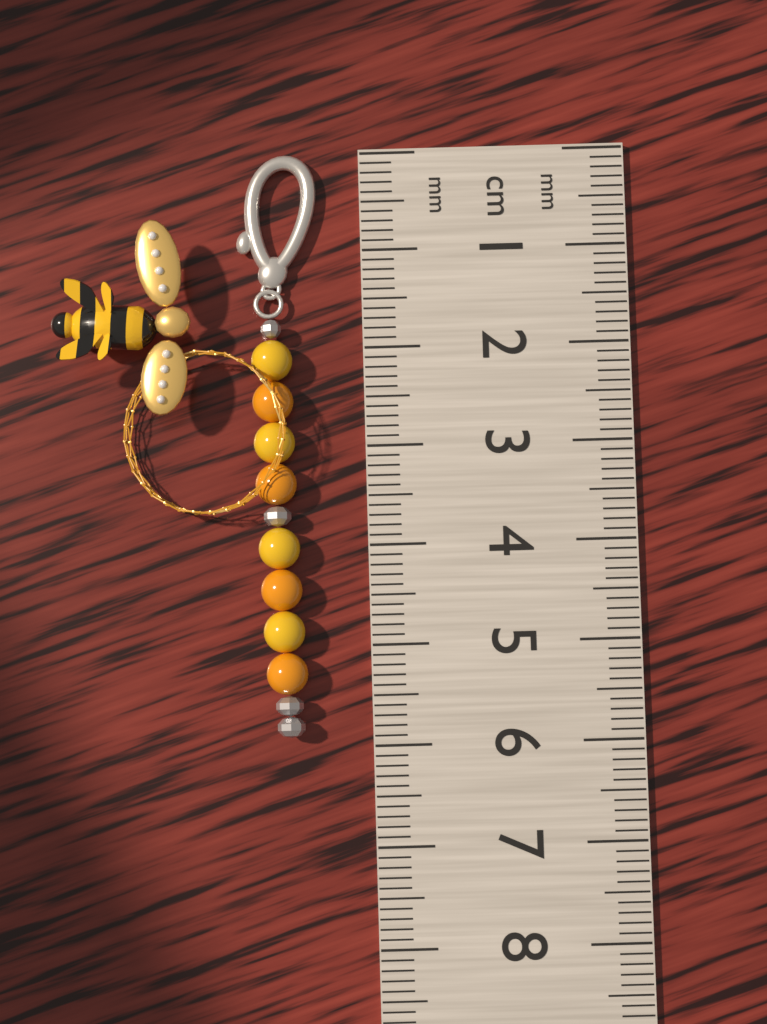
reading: 5.9 cm
